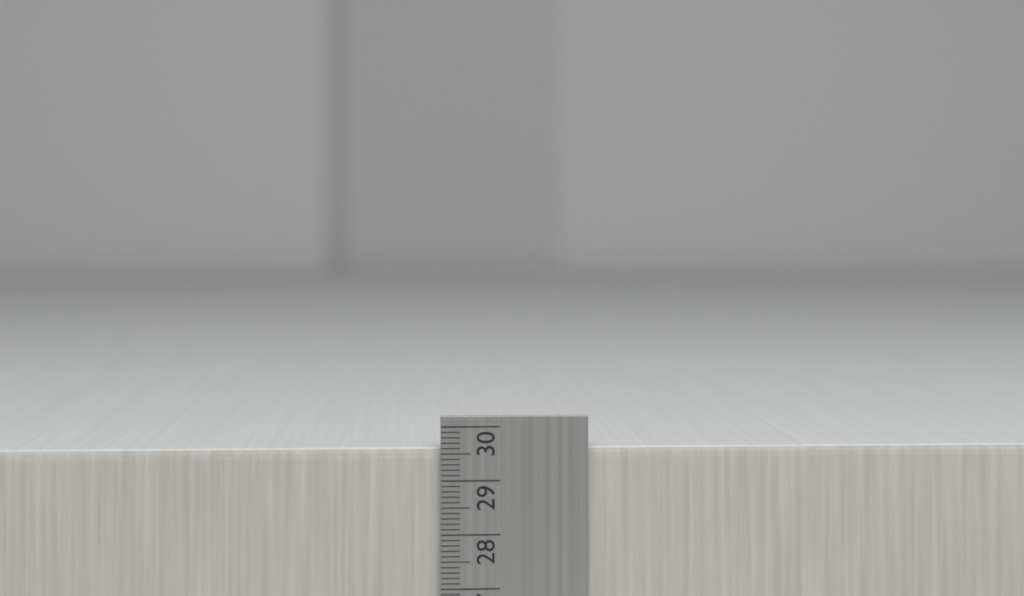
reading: 29.6 cm
